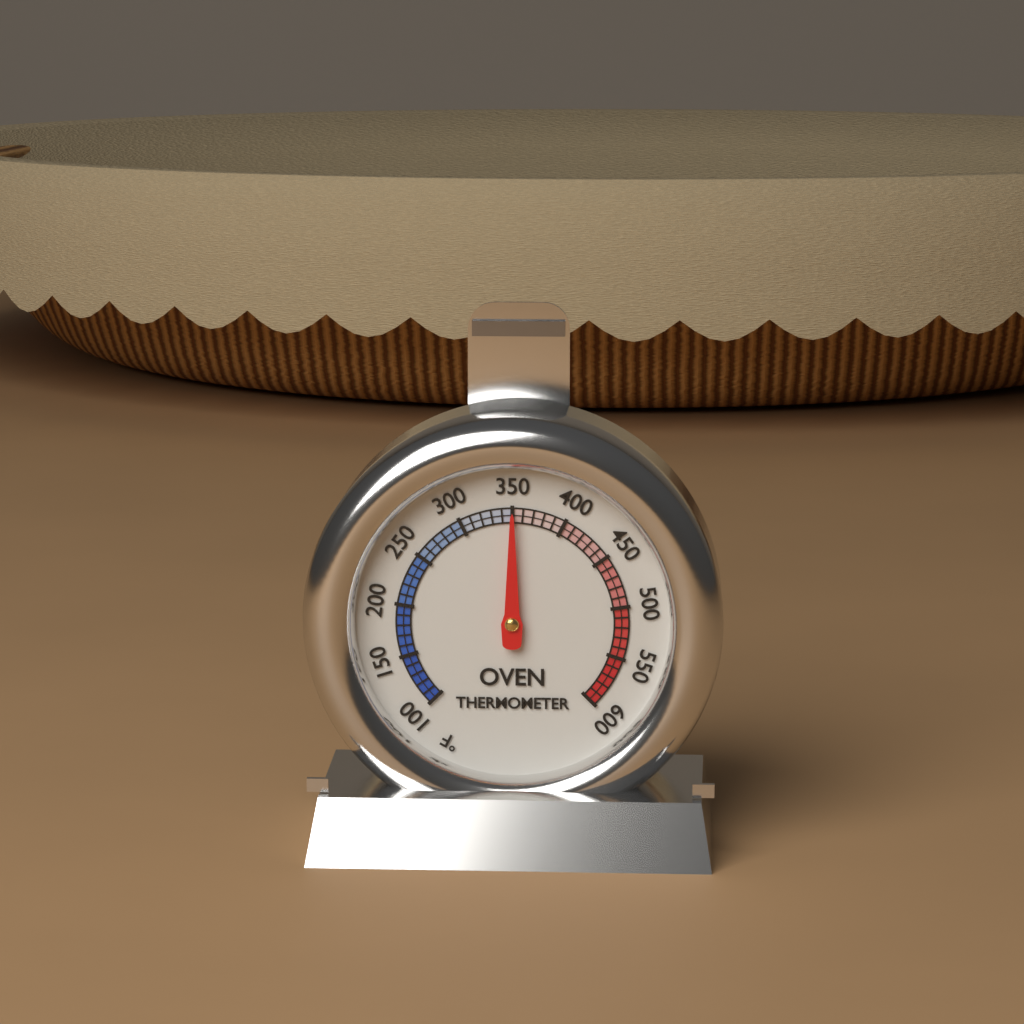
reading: 350 °F
